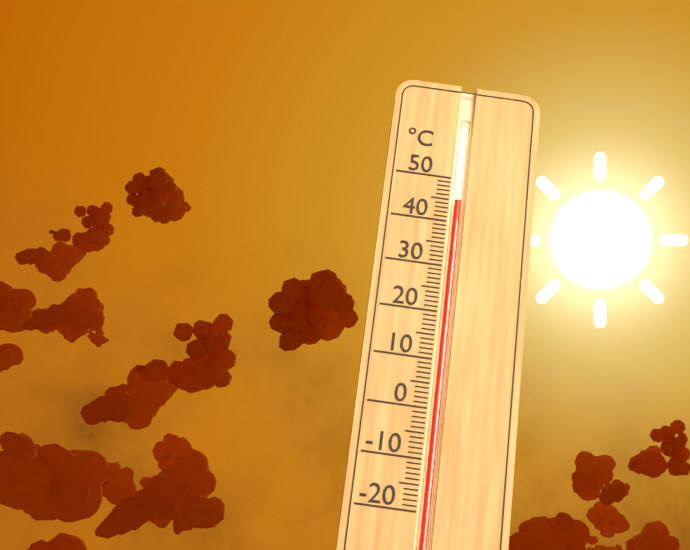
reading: 45 °C
